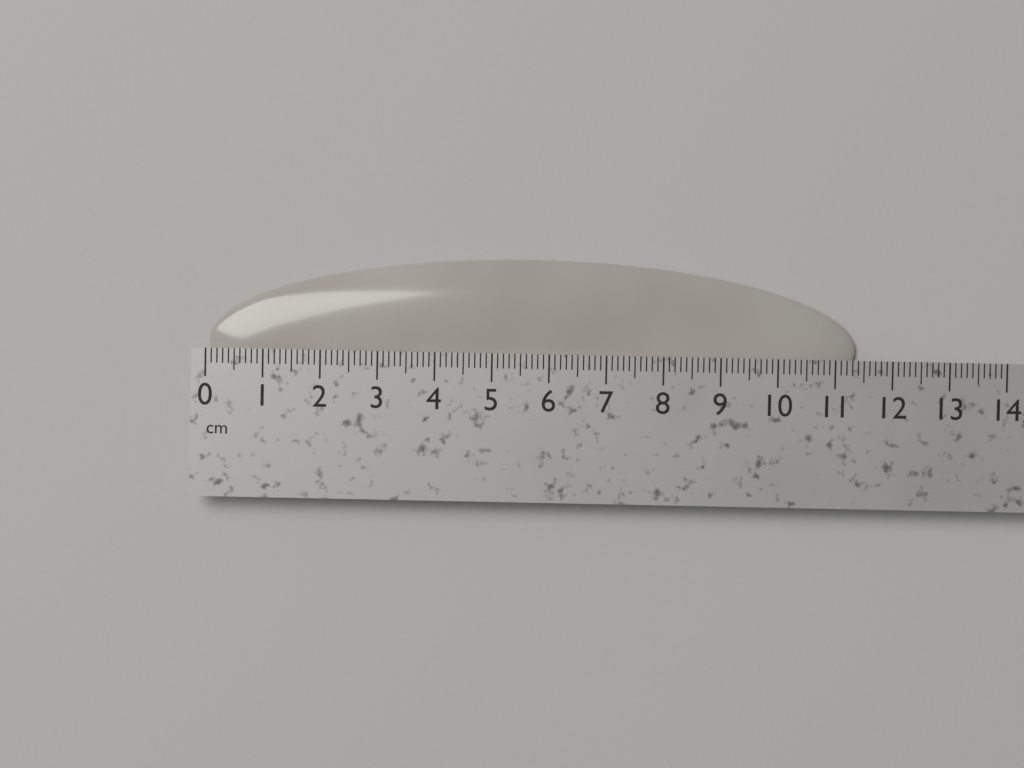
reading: 11.4 cm
